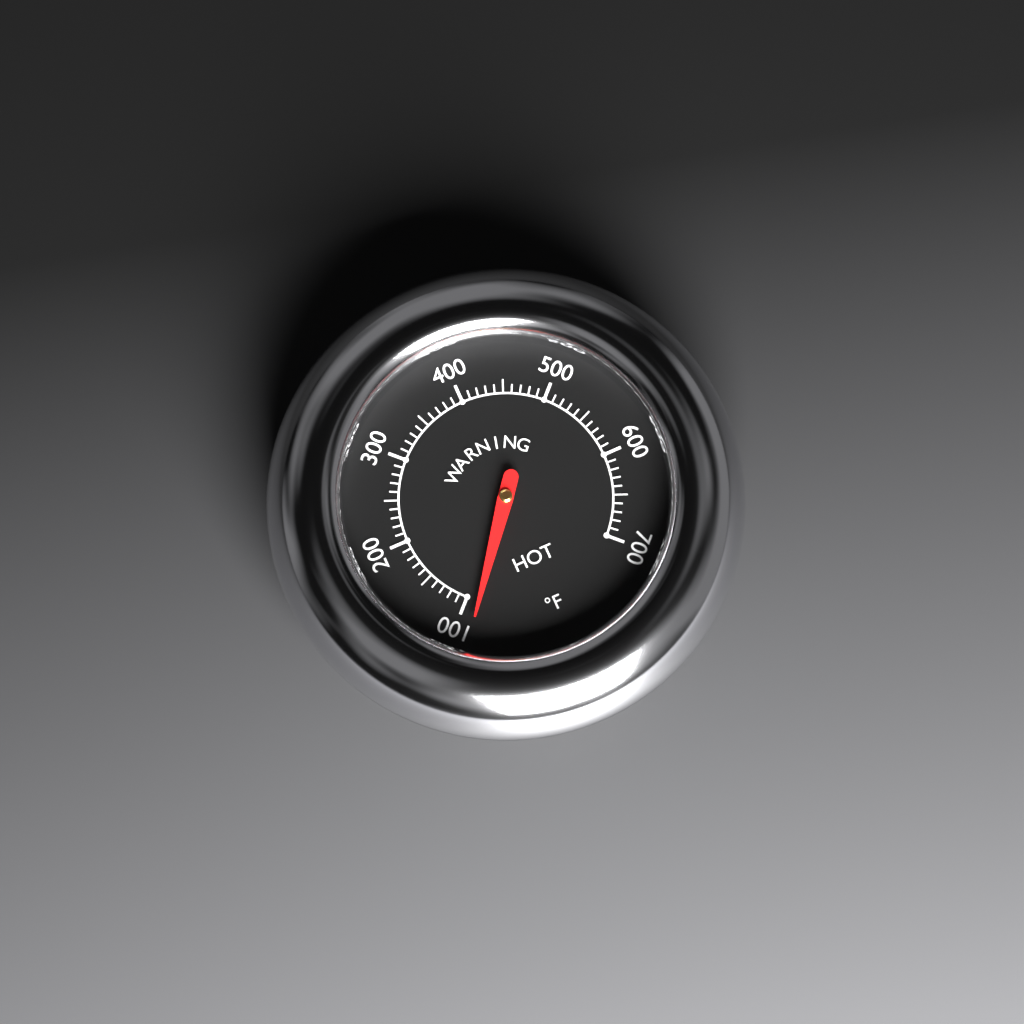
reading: 85 °F
